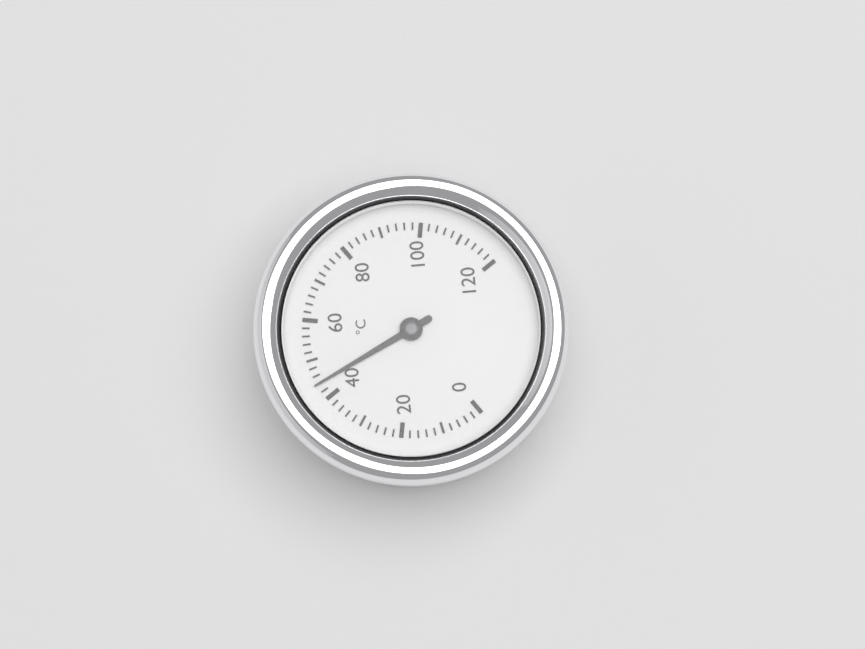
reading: 44 °C
